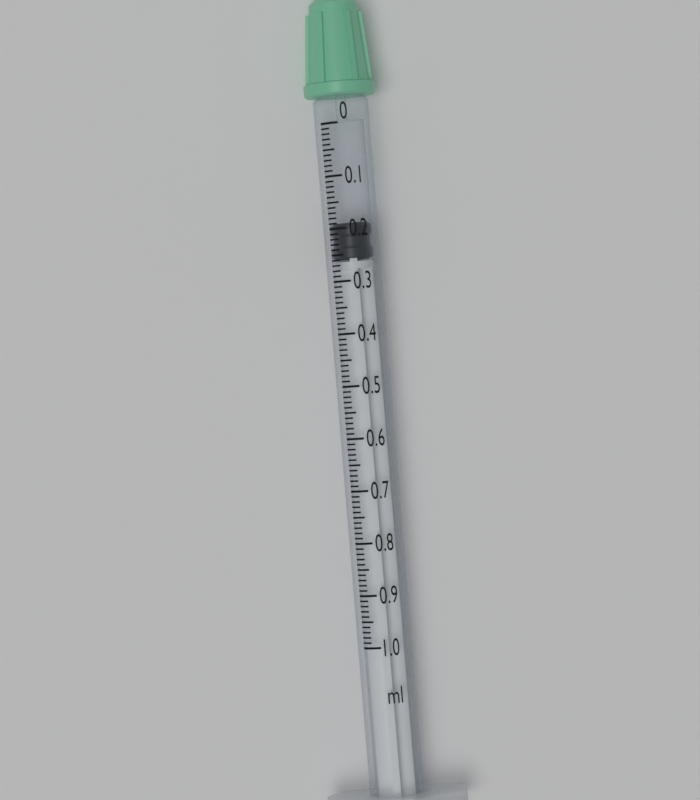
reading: 0.19 ml
